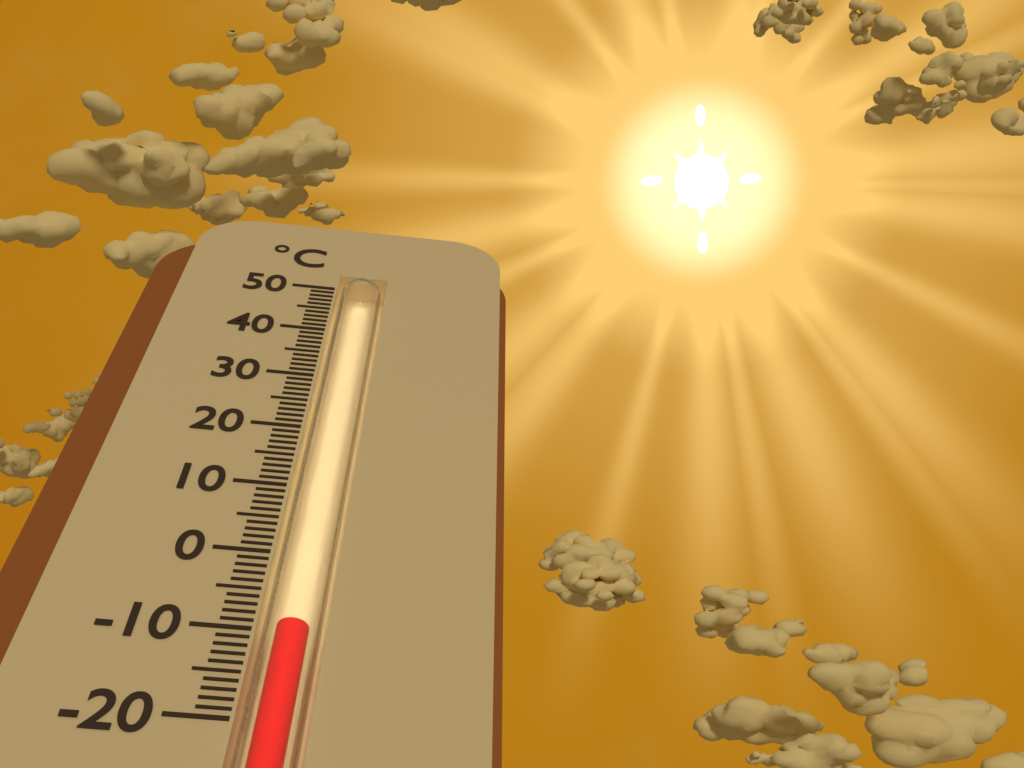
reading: -9 °C
